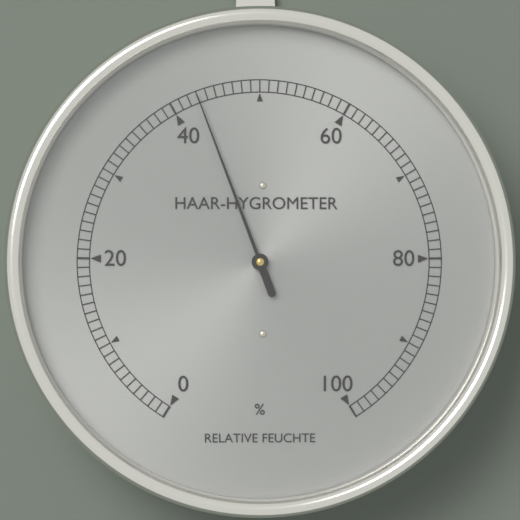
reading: 43 %
